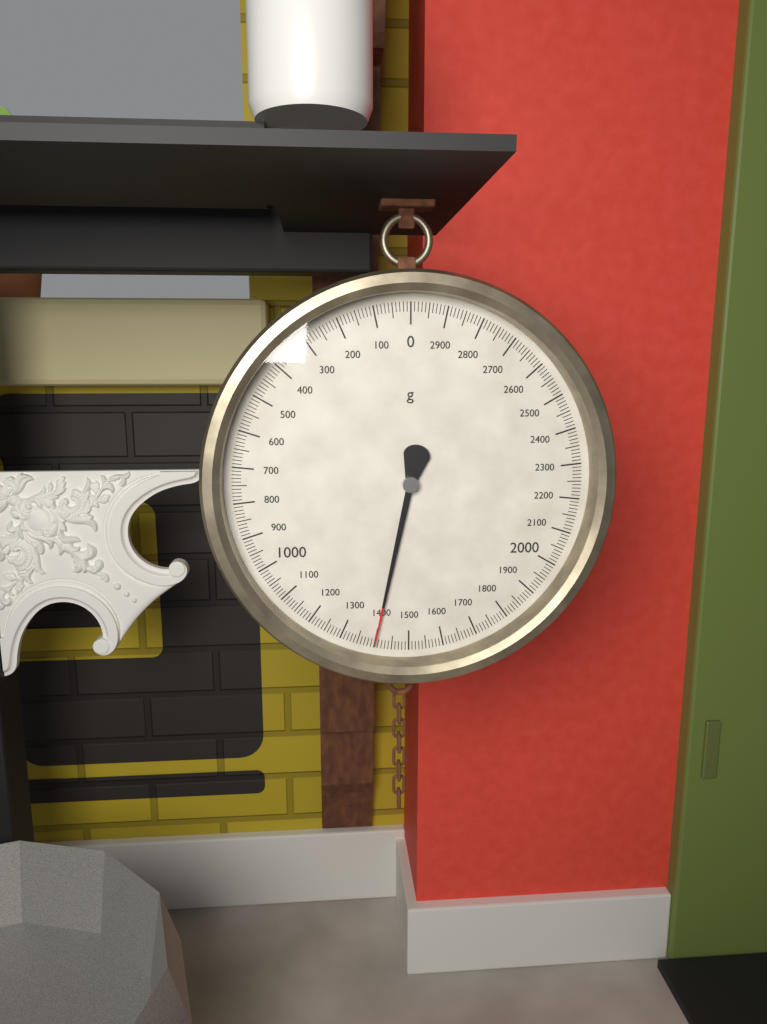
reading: 1400 g
